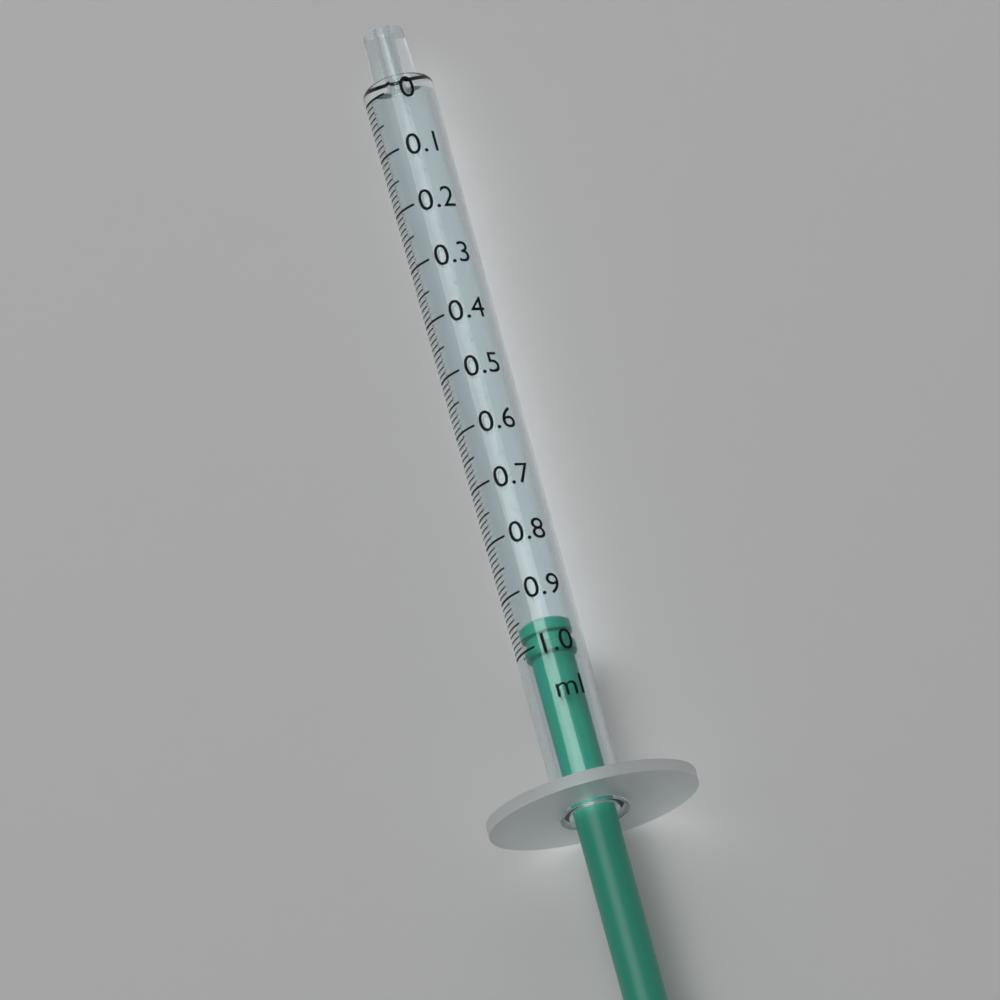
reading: 0.95 ml
